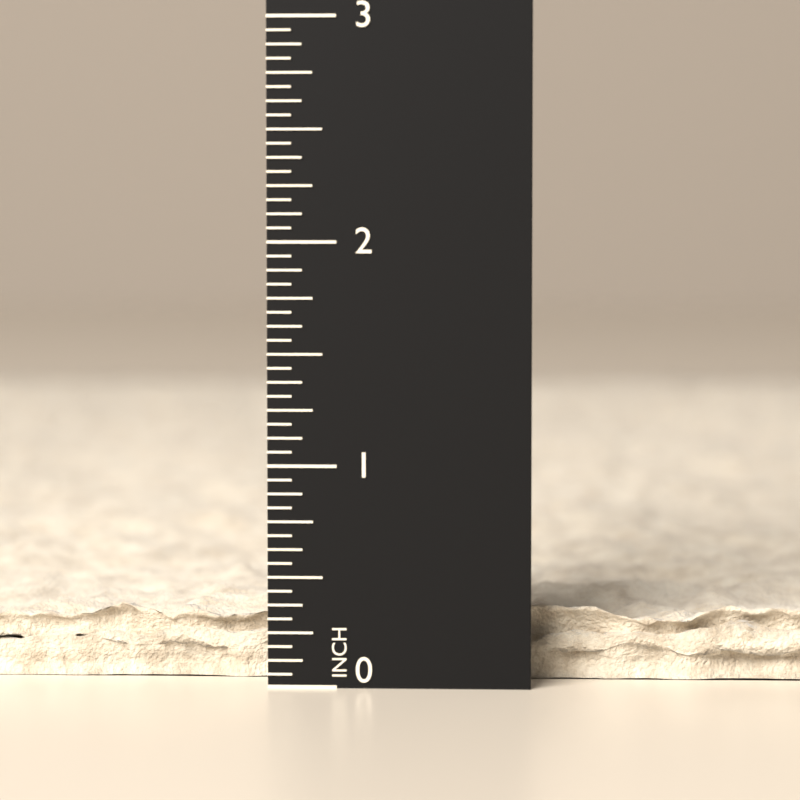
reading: 0.3750 in
